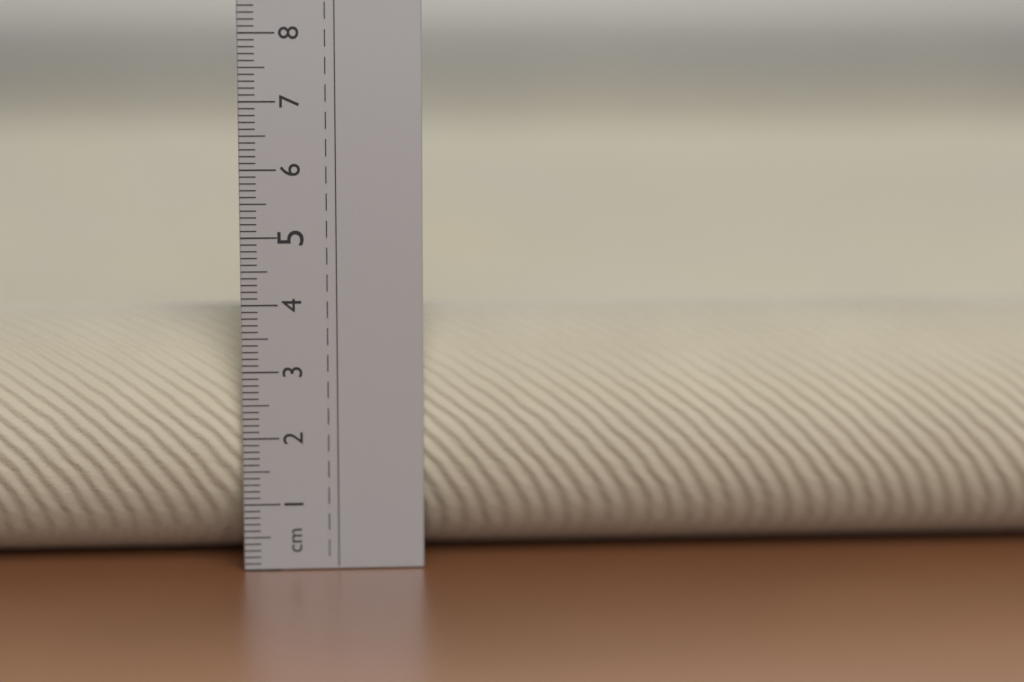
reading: 3.8 cm
